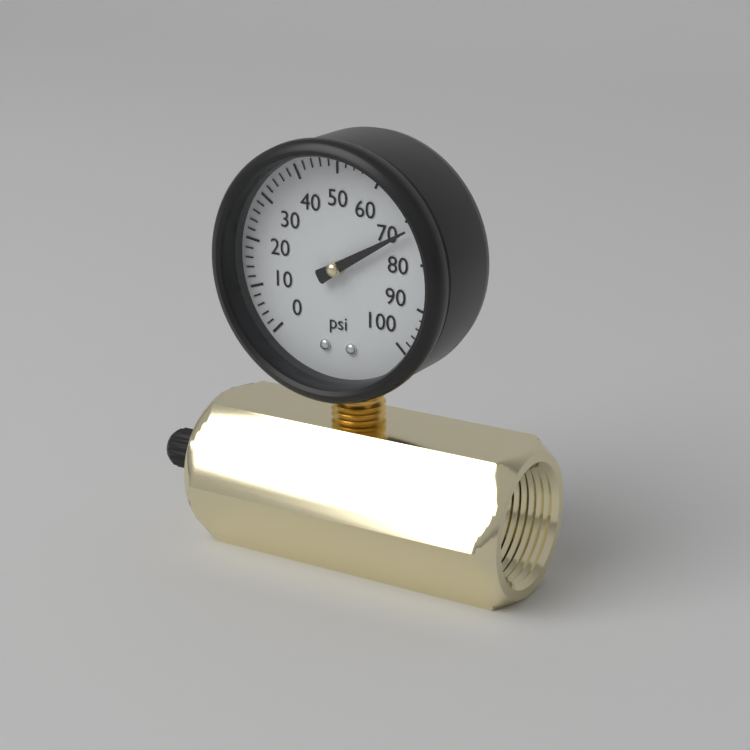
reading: 72 psi
